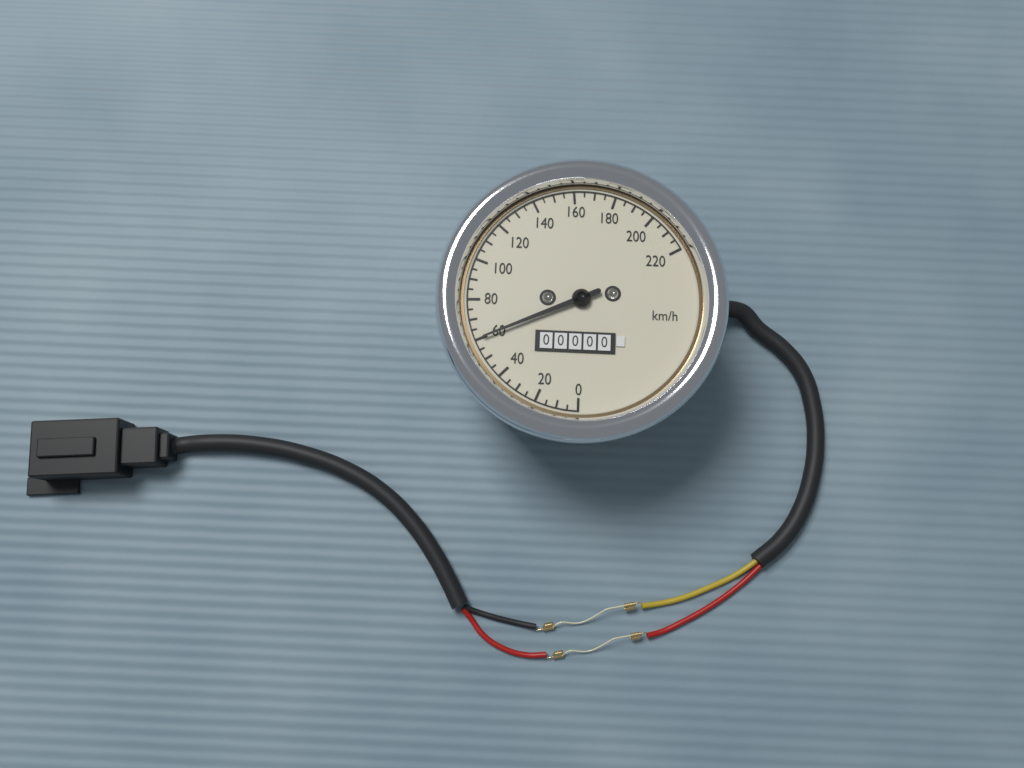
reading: 60 km/h
